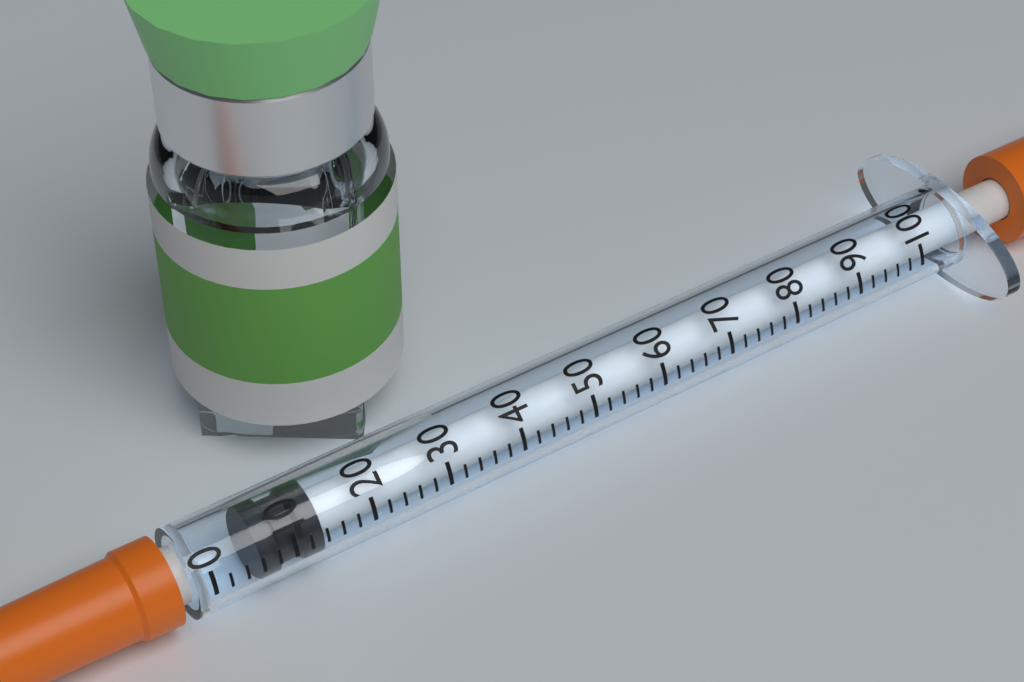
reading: 6 (no unit)
